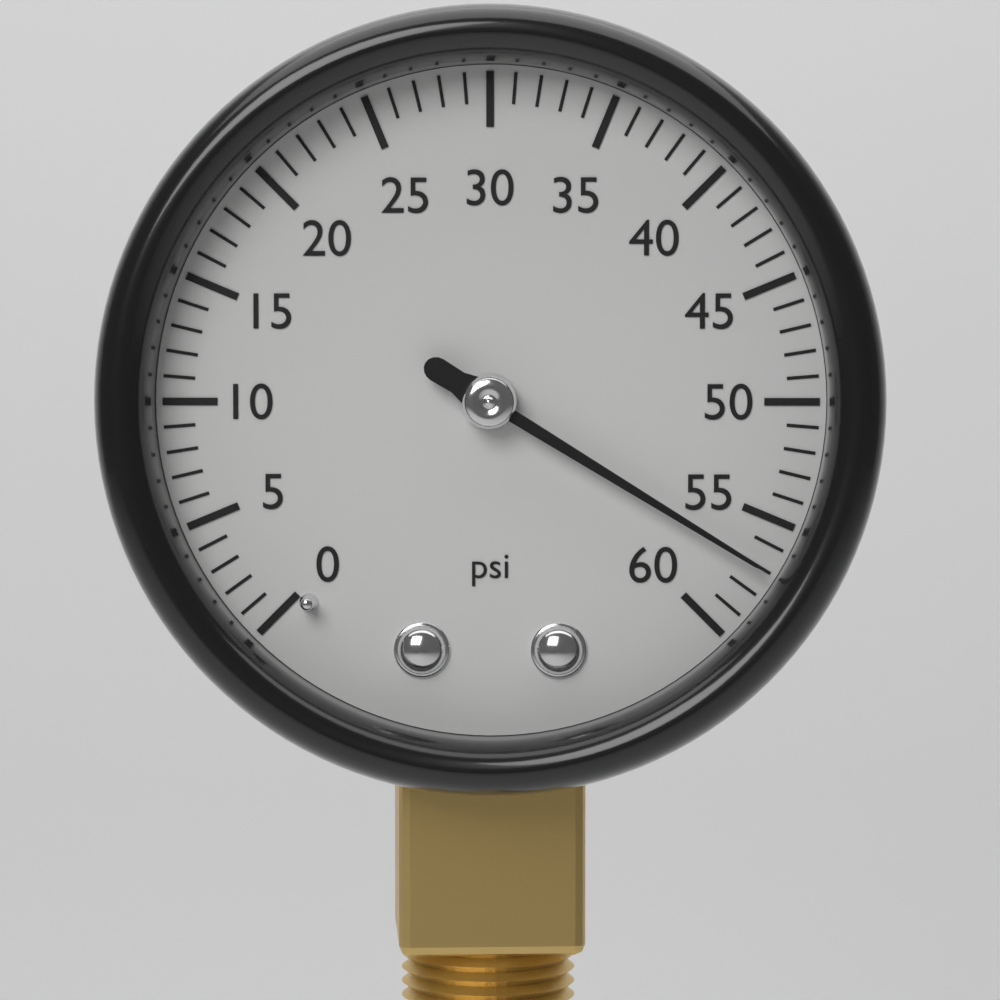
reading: 57 psi
